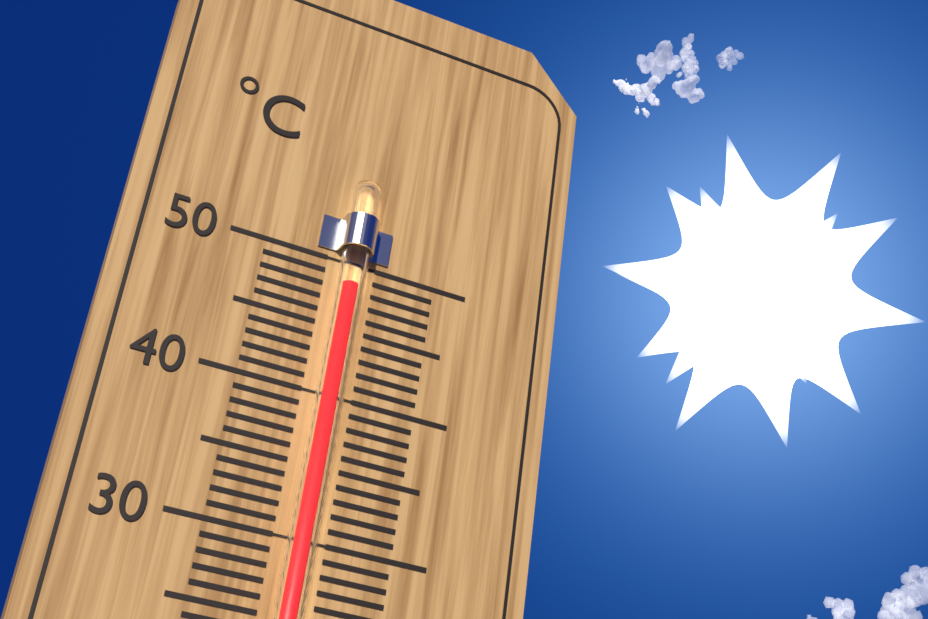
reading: 48 °C
